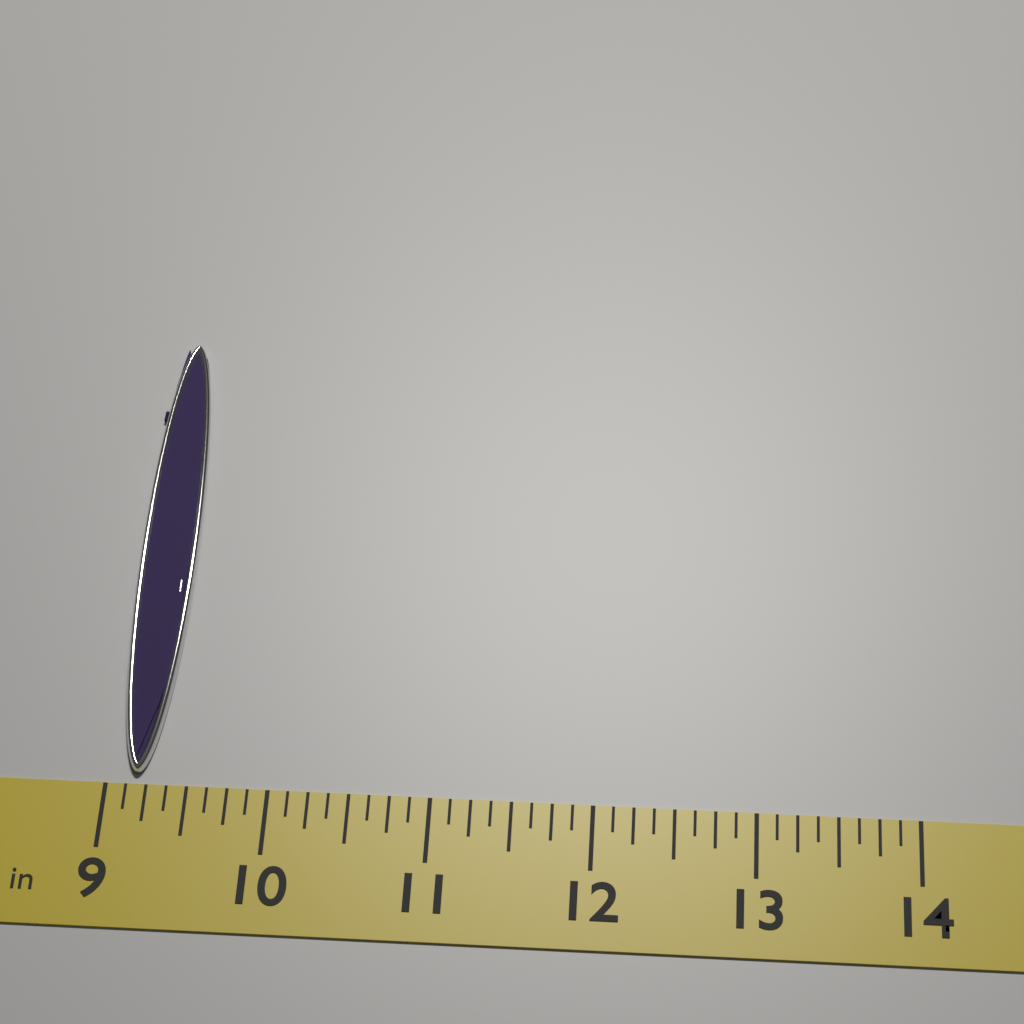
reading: 9.375 in
